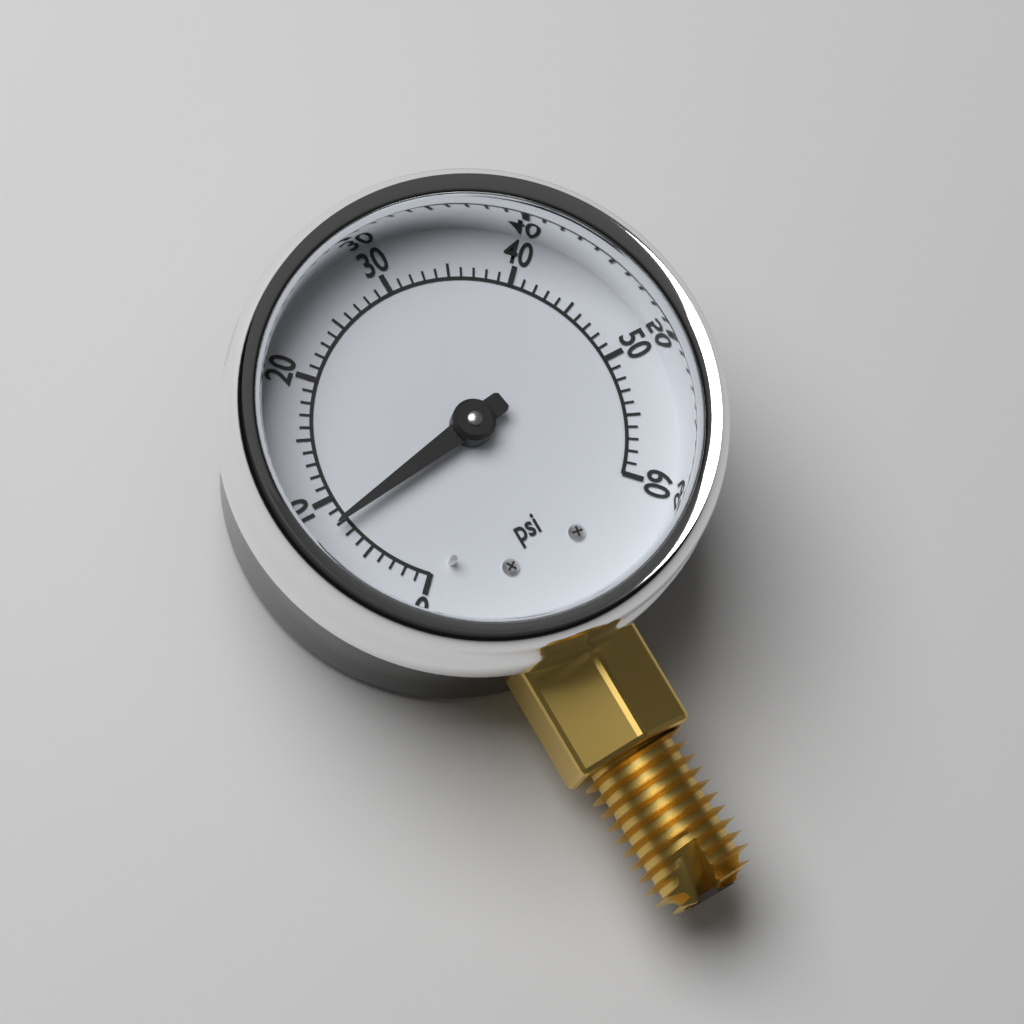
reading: 8 psi
